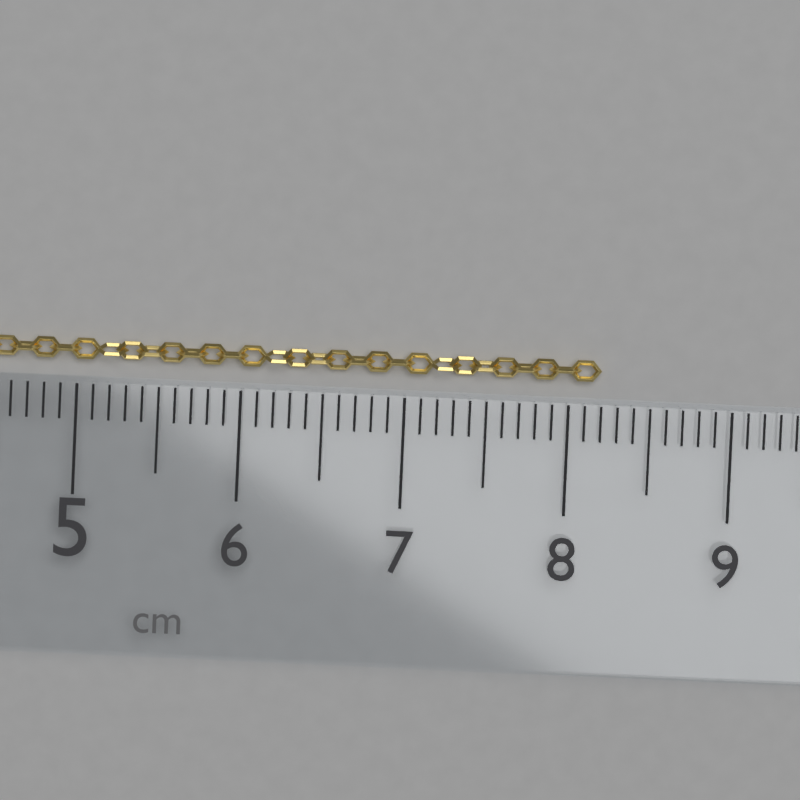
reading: 8.2 cm
